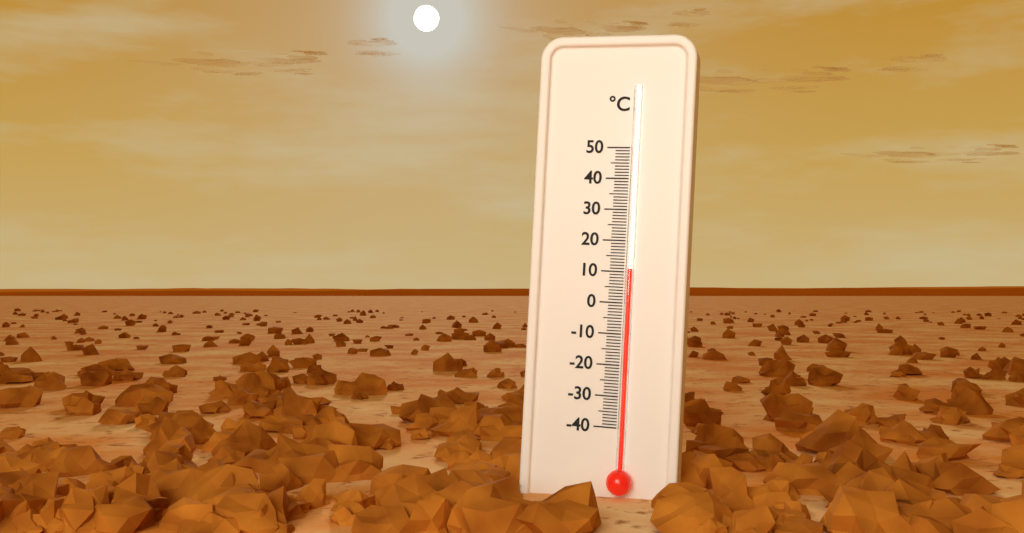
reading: 11 °C
